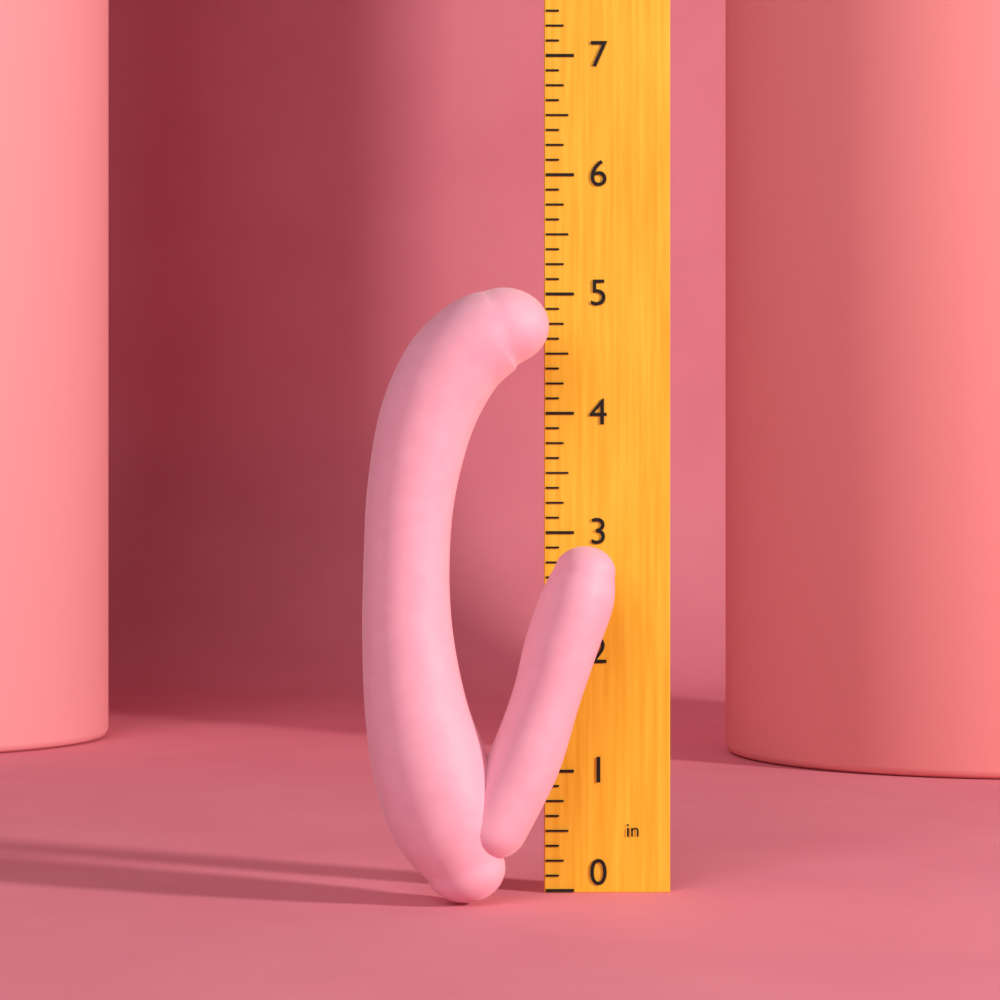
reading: 5.000 in
